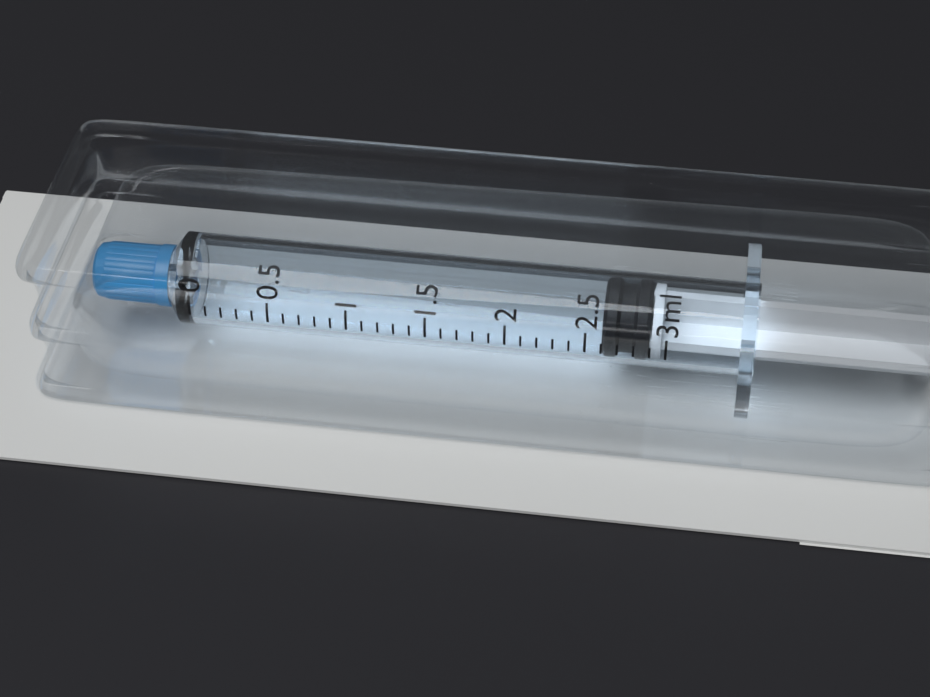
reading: 2.6 ml
